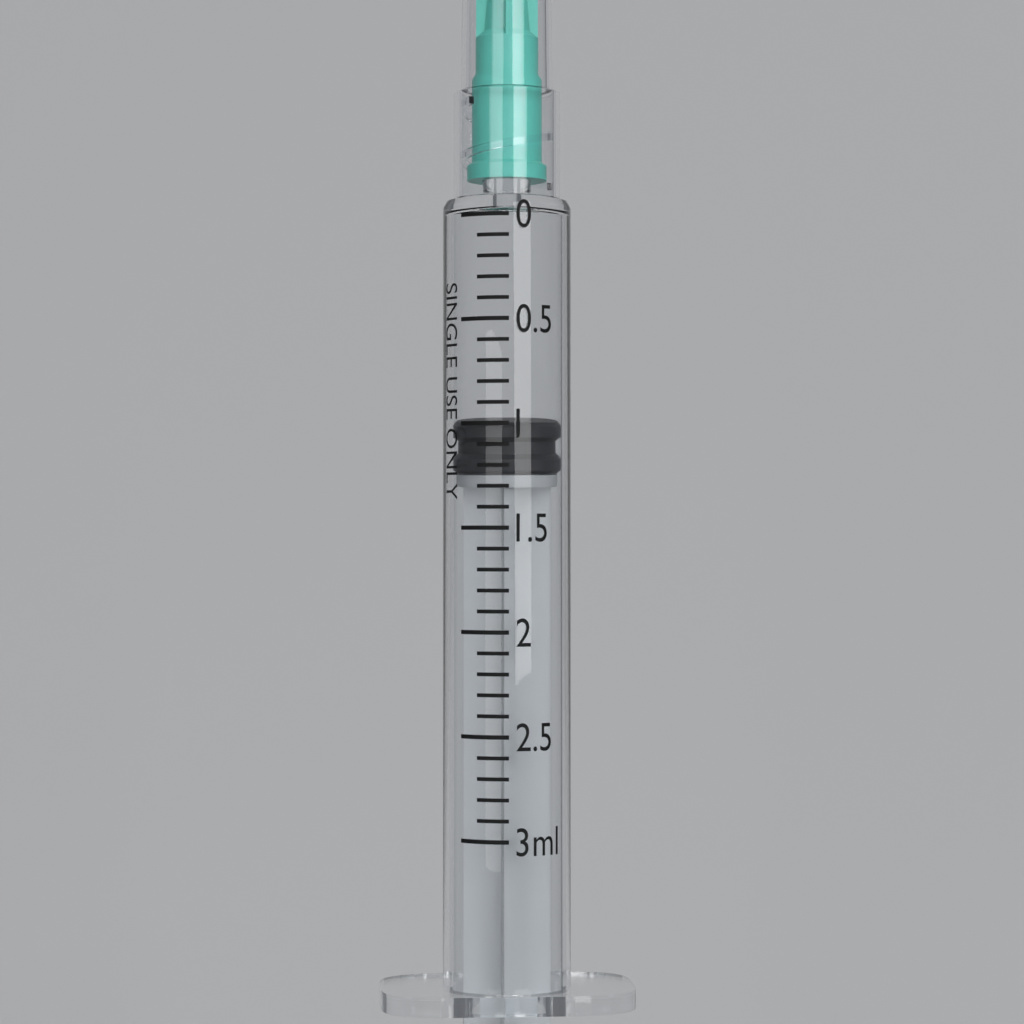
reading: 1.0 ml
